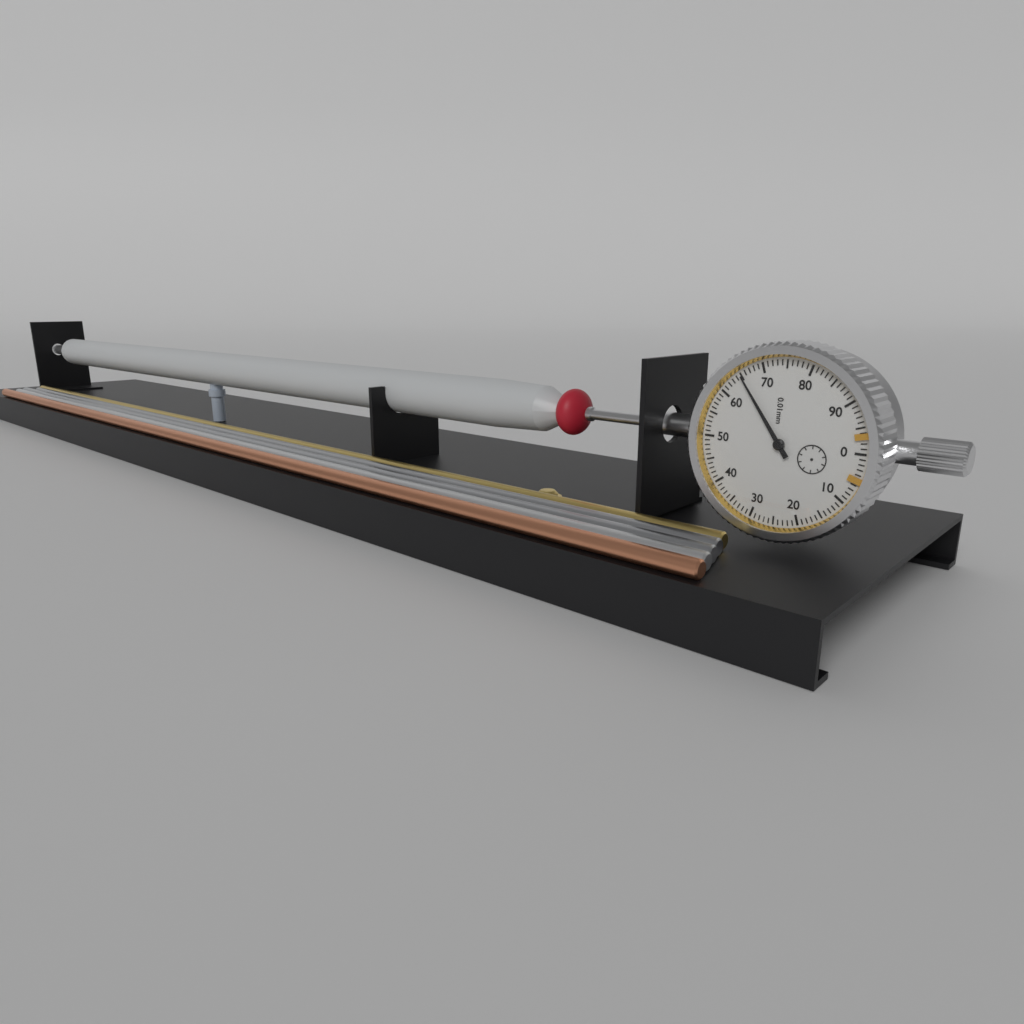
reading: 0.65 mm
